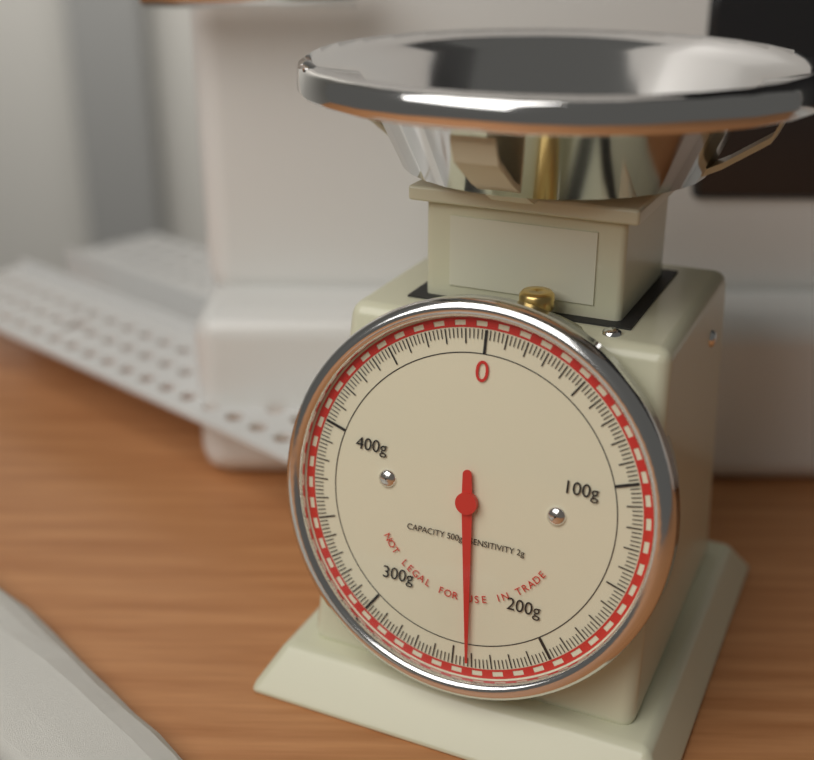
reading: 242 g
